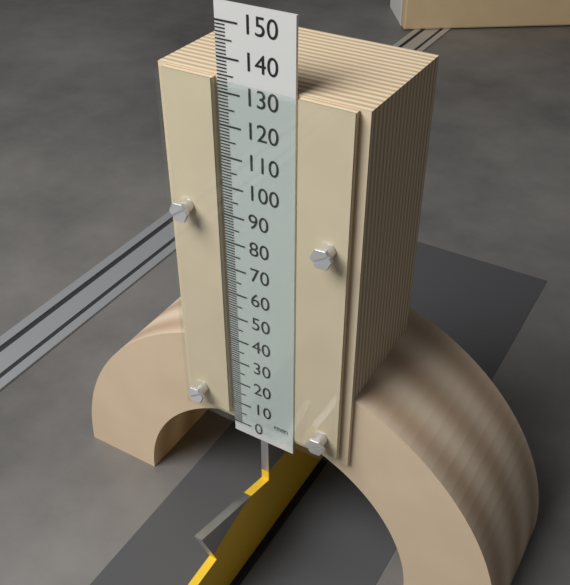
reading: 134 mm
